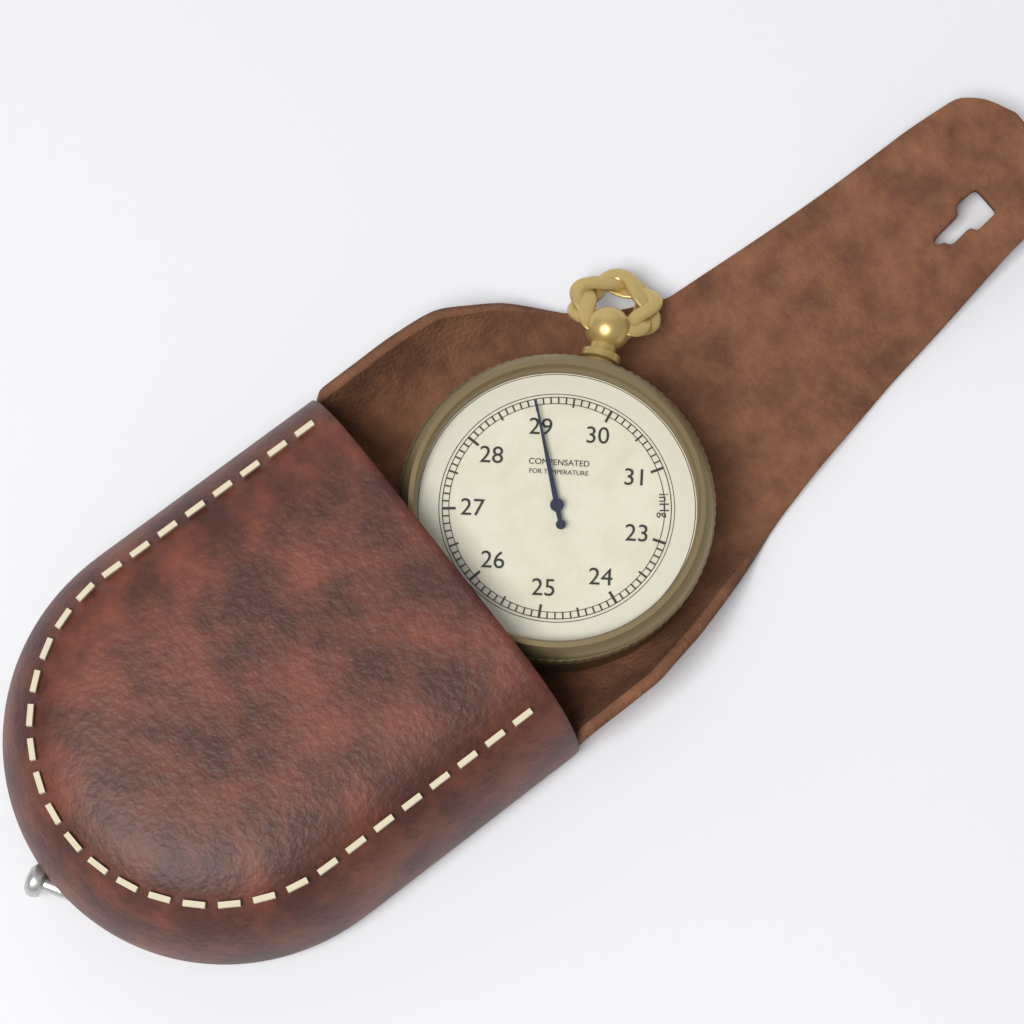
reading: 29.0 inHg
